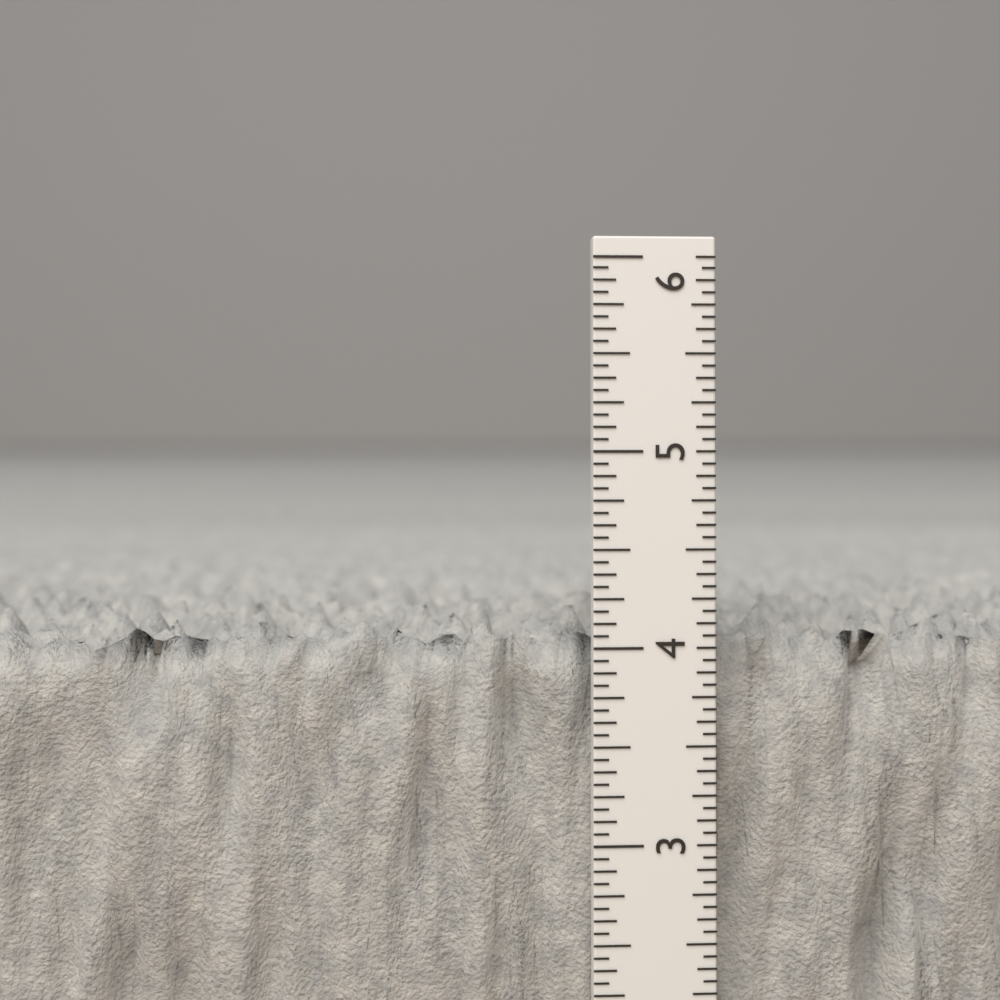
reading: 4.1250 in
